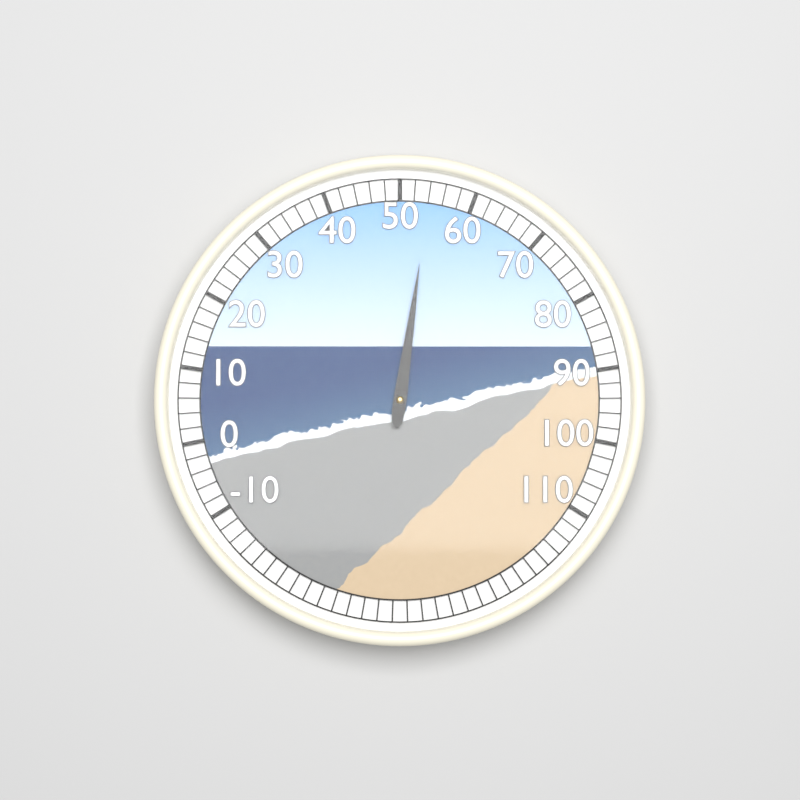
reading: 54 (no unit)
